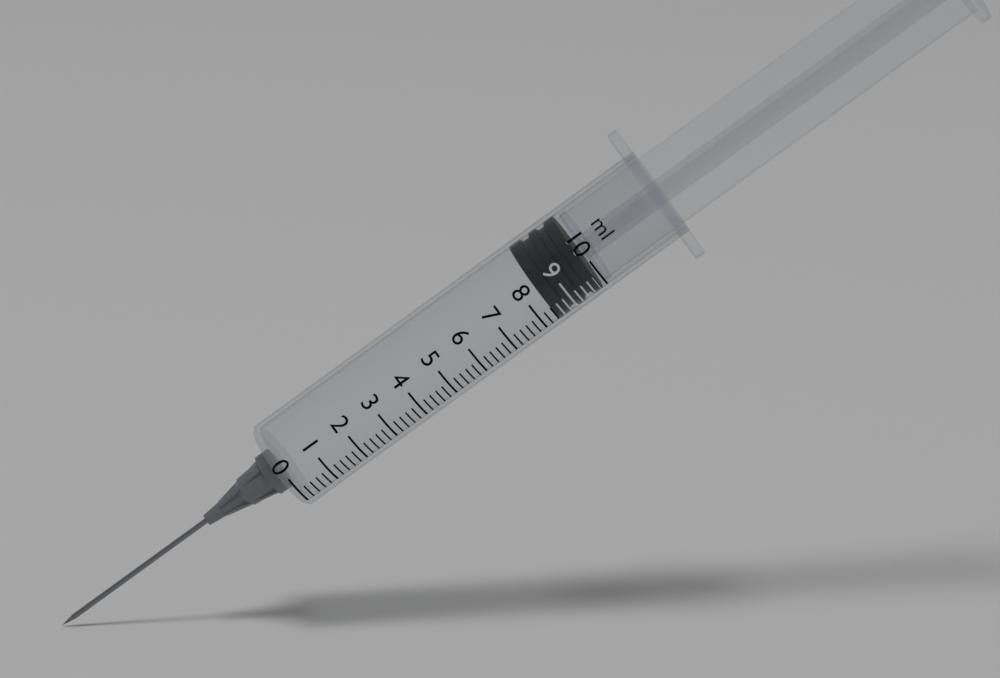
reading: 8.4 ml
